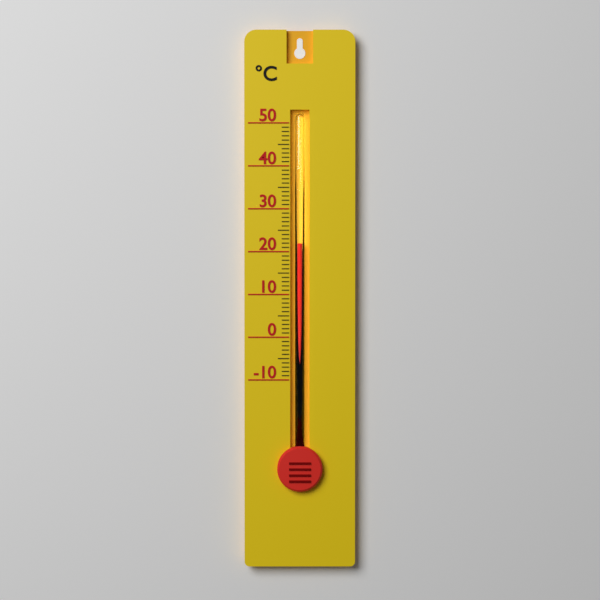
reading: 22 °C
